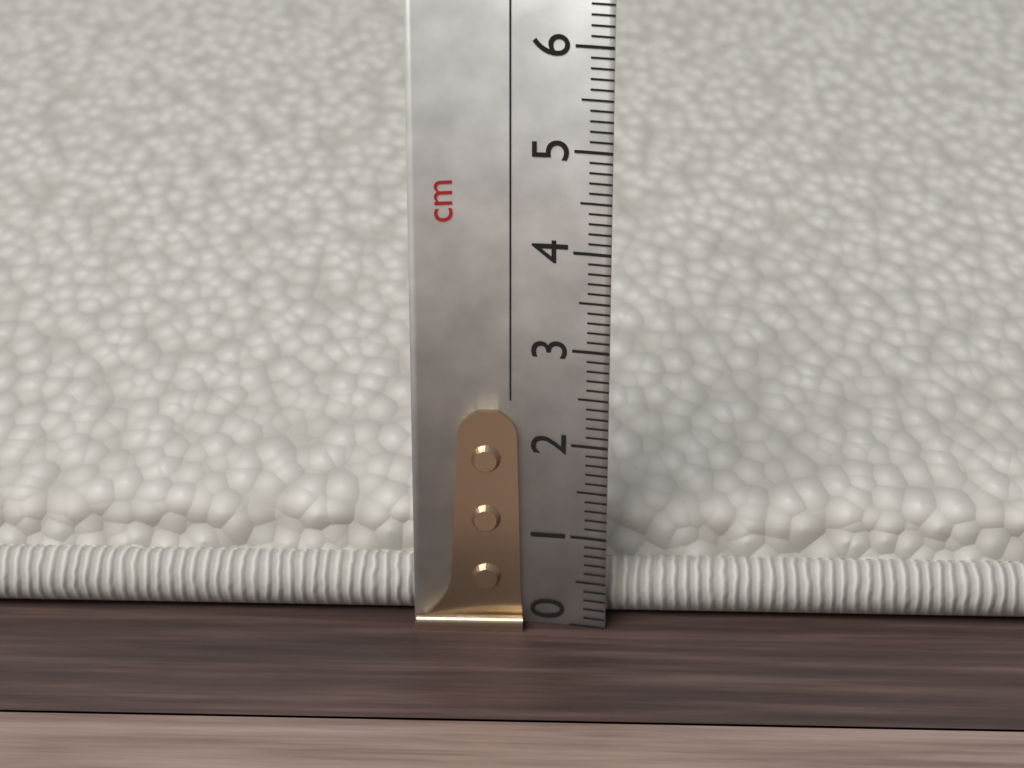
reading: 1.0 cm
